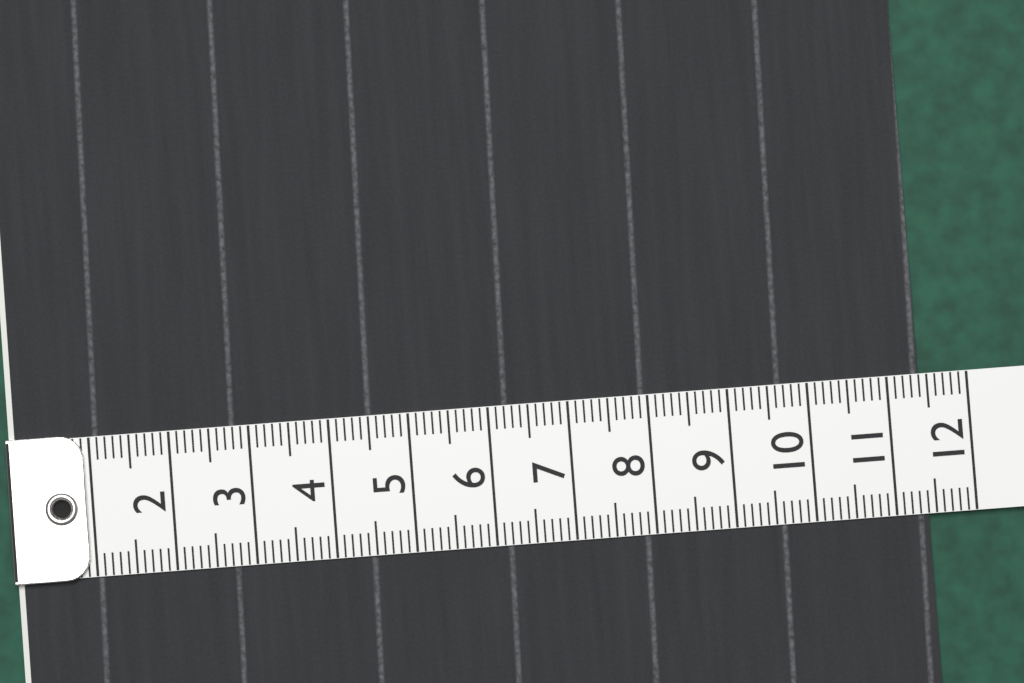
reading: 11.4 (no unit)
